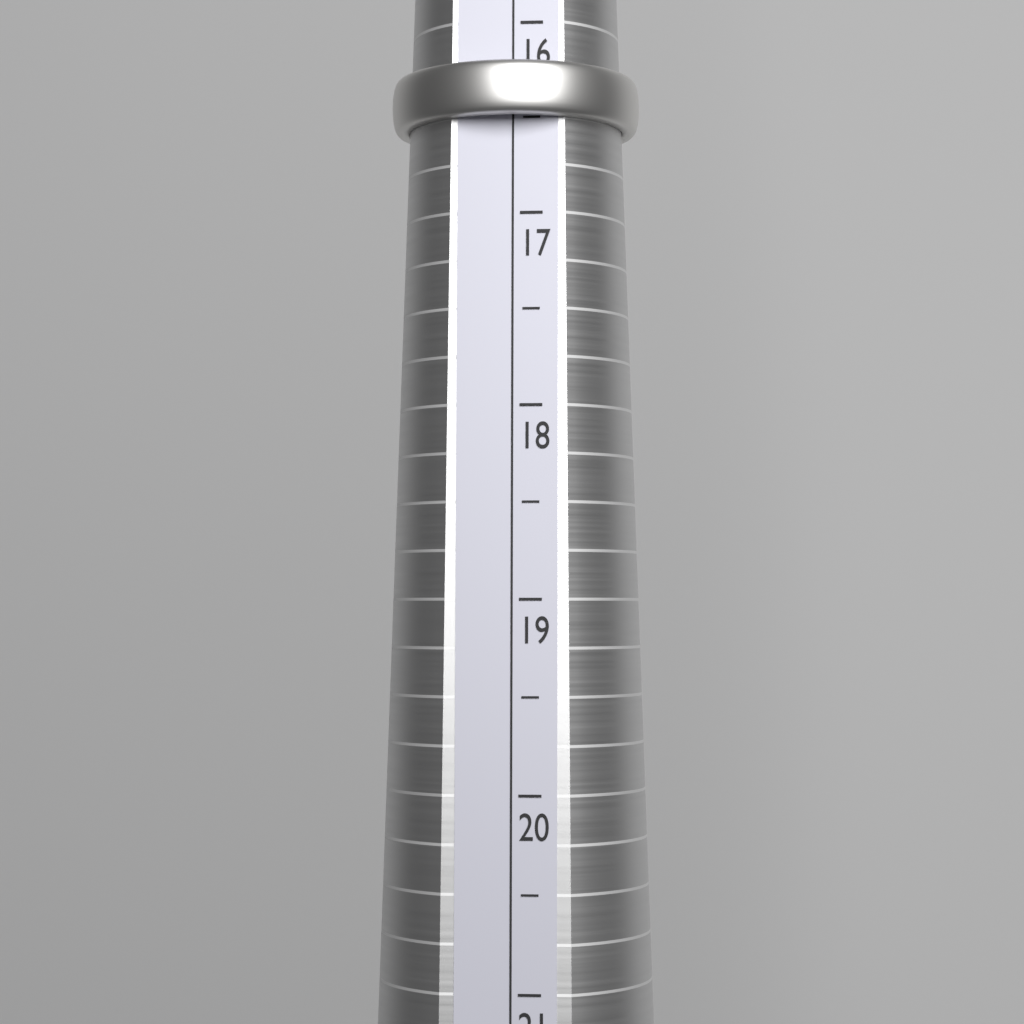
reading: 16.5 (no unit)
